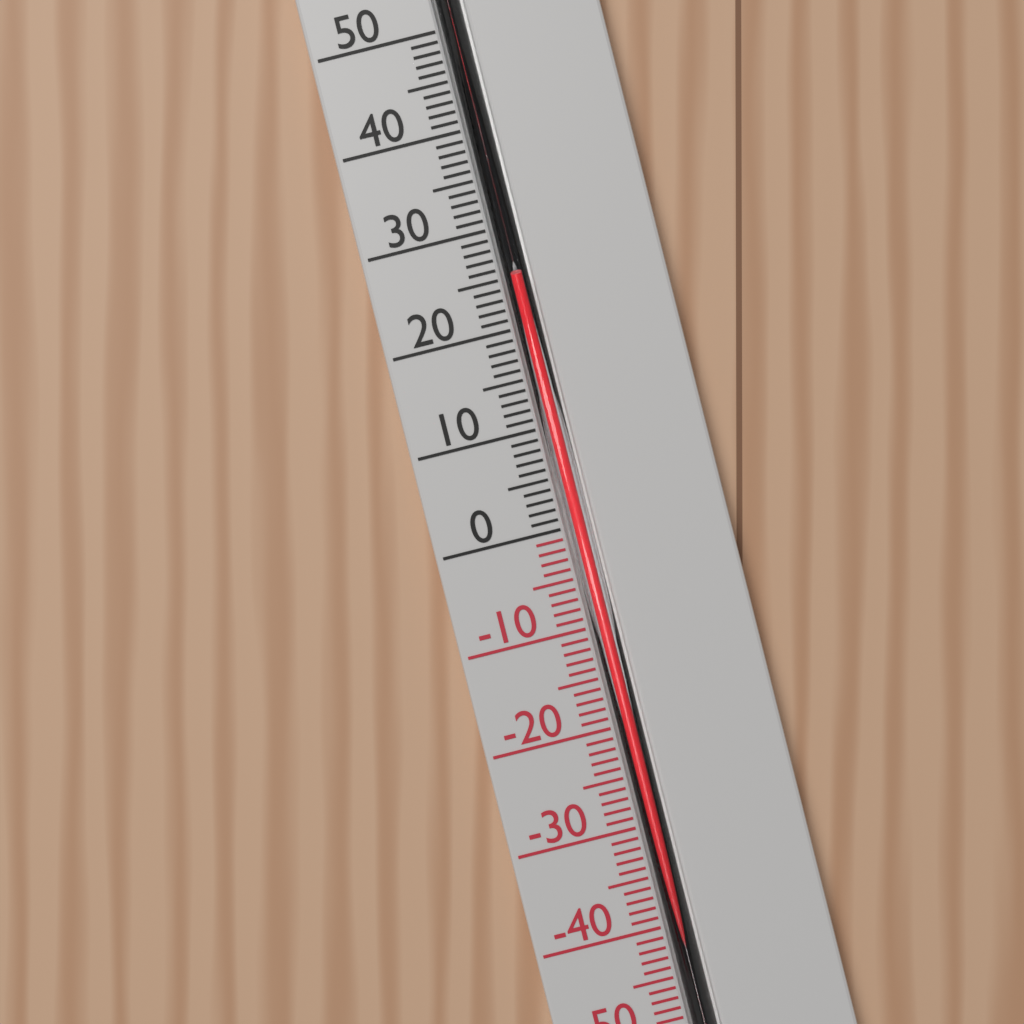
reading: 25 °C
